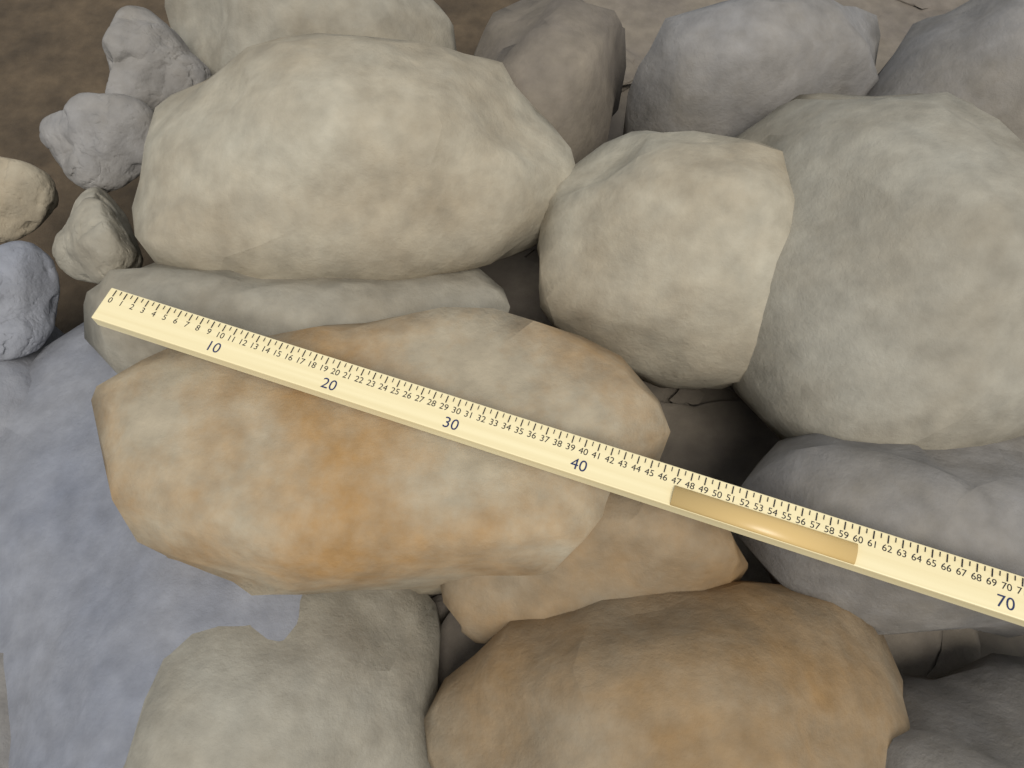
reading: 46.0 (no unit)
